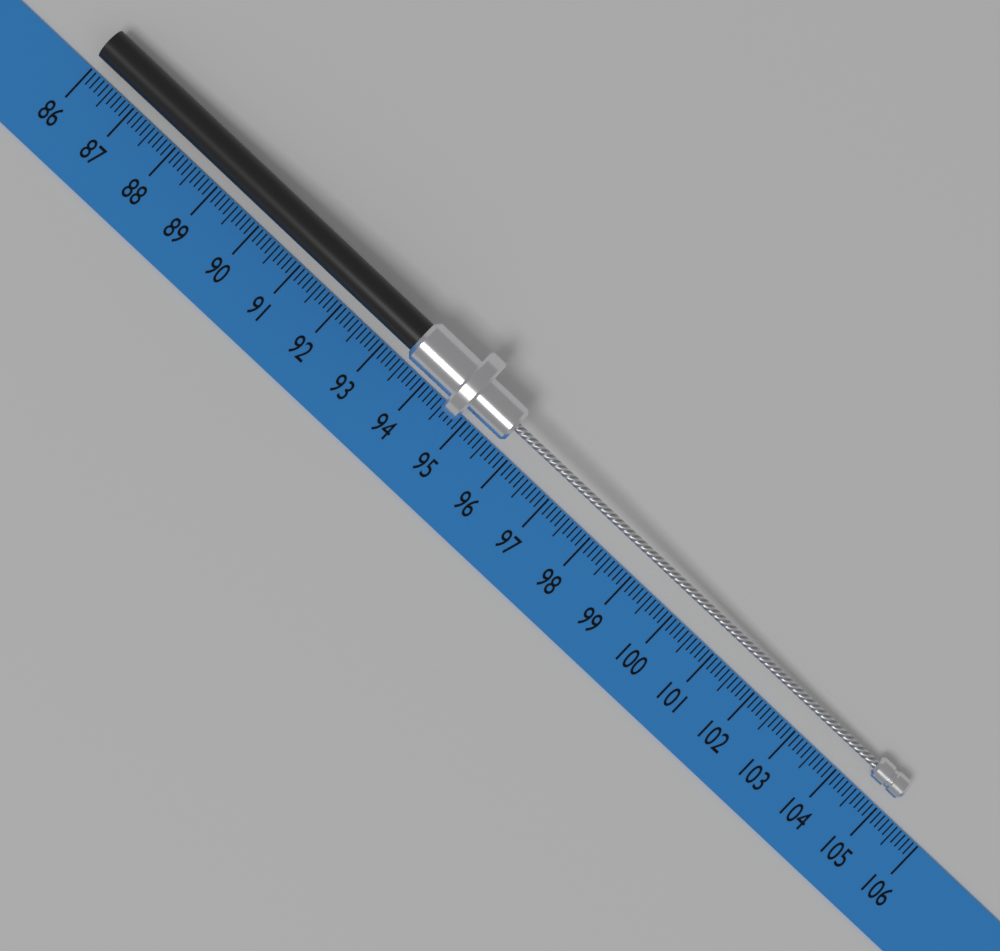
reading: 105.1 (no unit)
